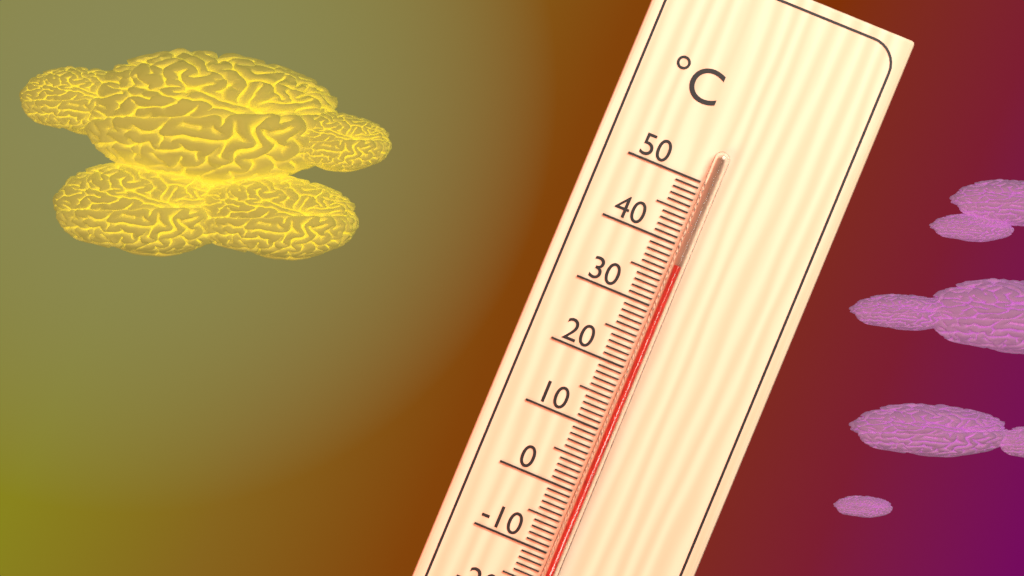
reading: 37 °C
